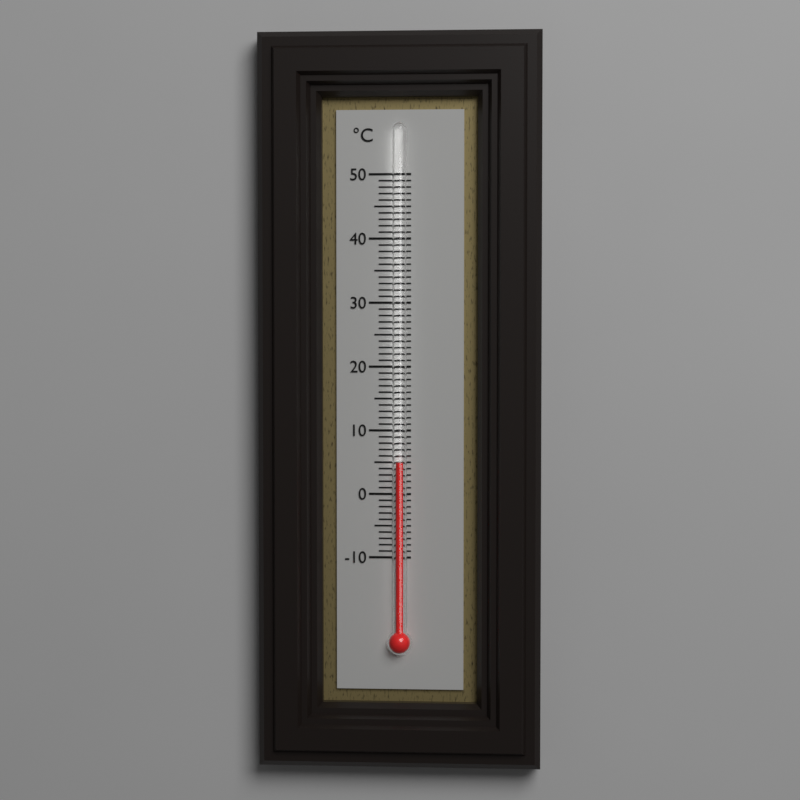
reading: 5 °C
